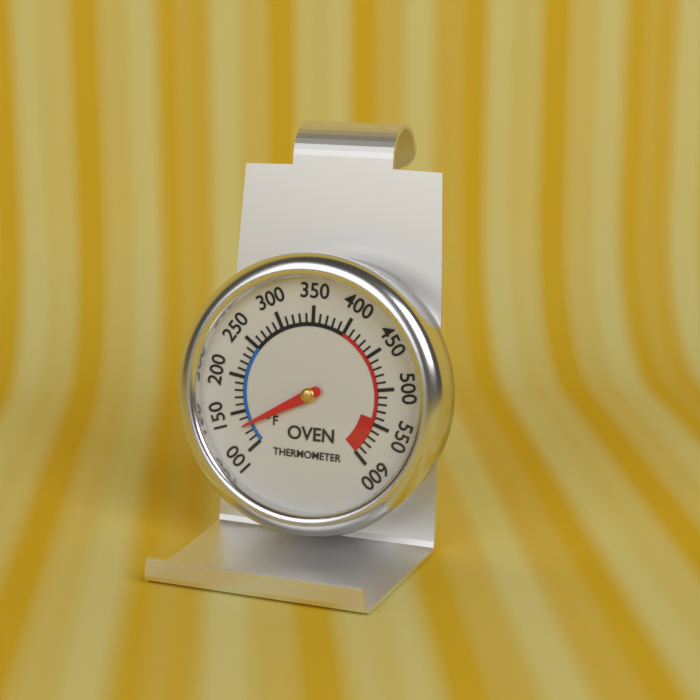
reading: 130 °F
